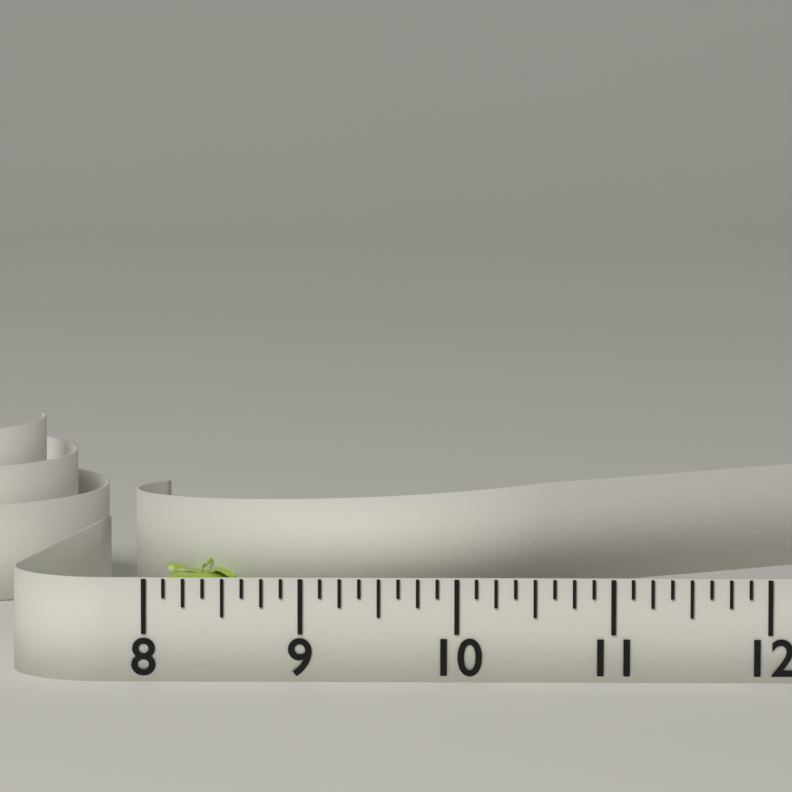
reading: 8.625 (no unit)
